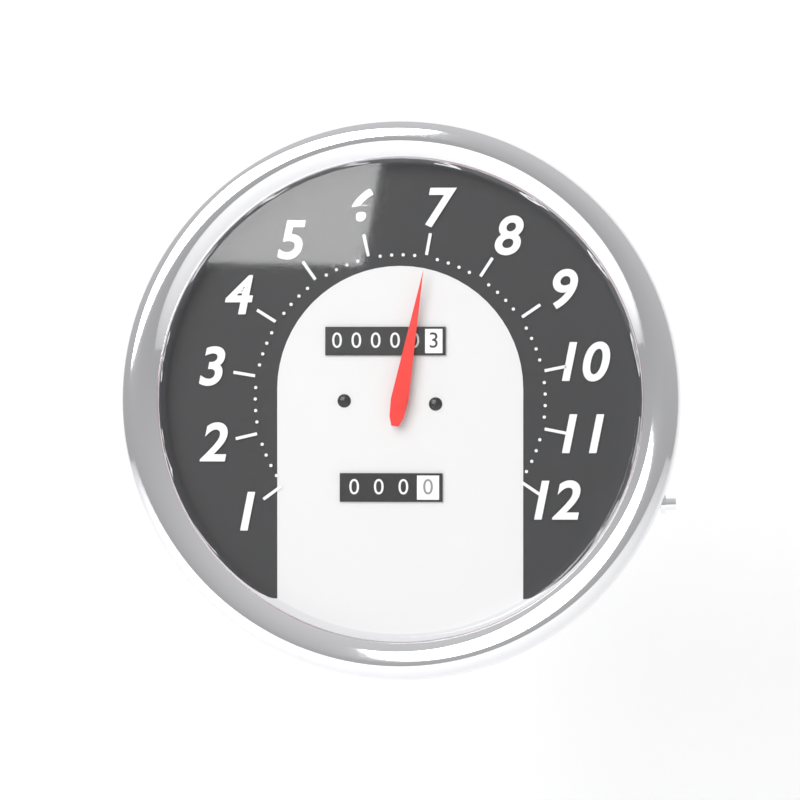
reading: 7.0 (no unit)
